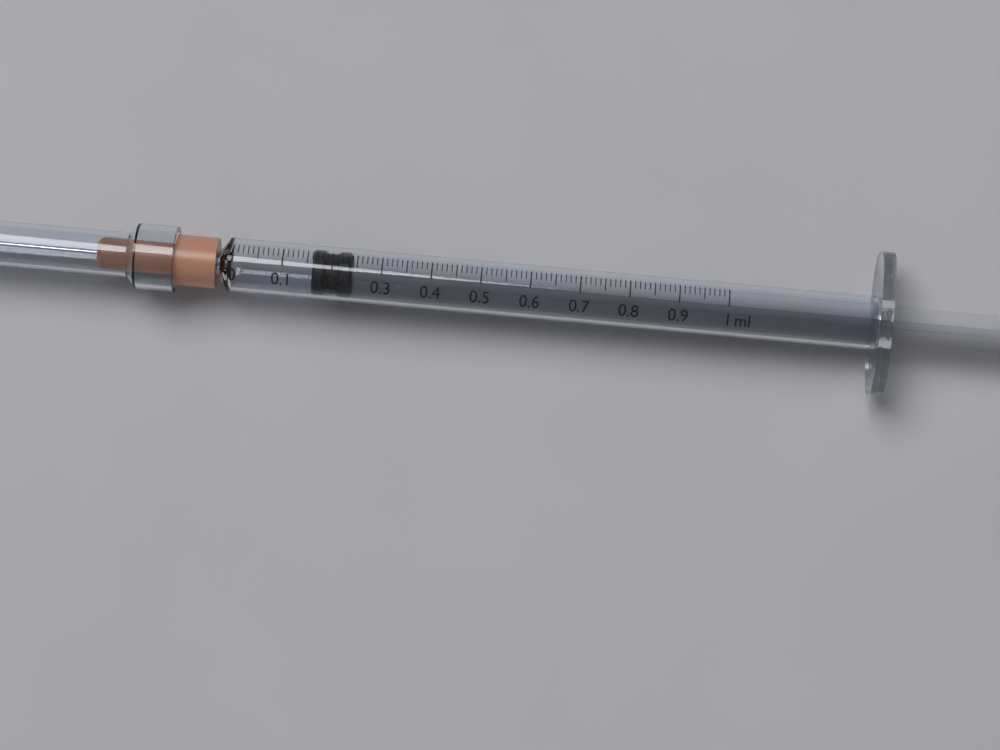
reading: 0.16 ml
